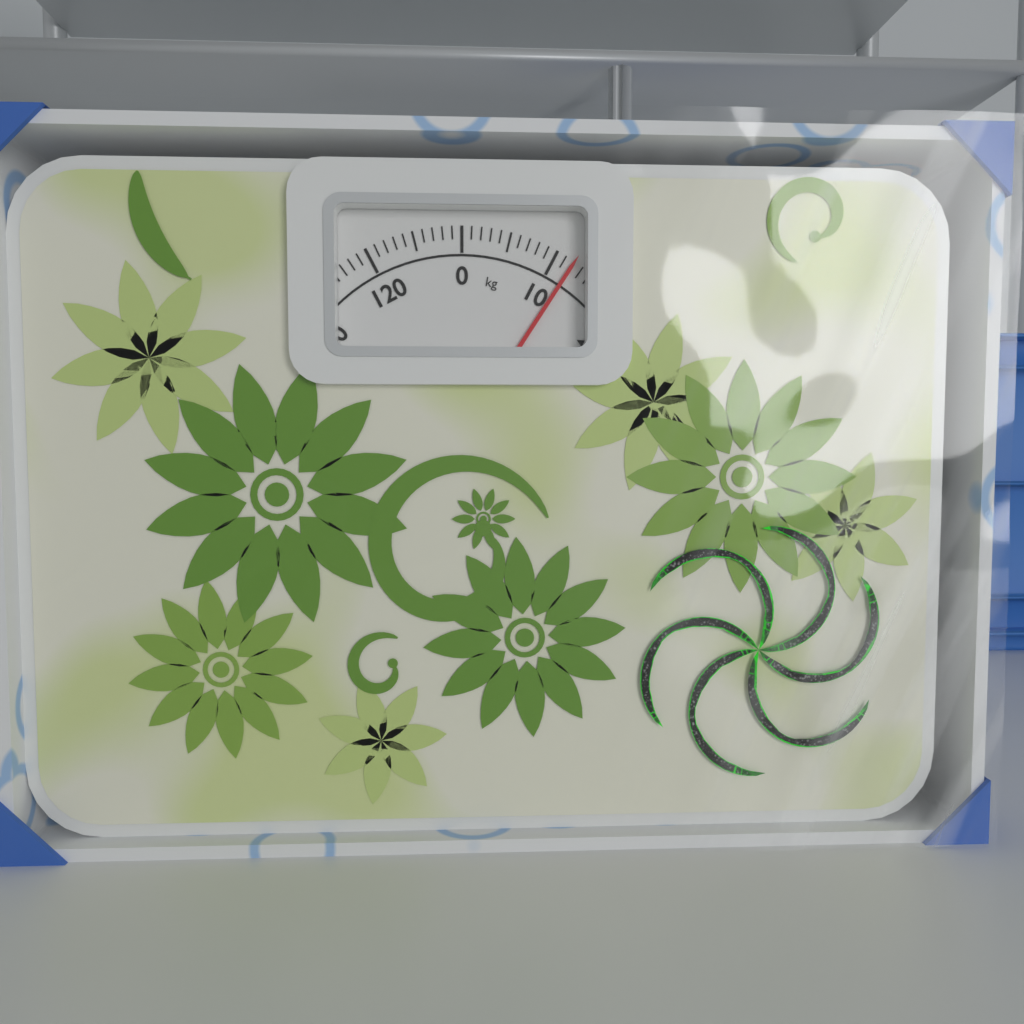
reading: 12 kg
